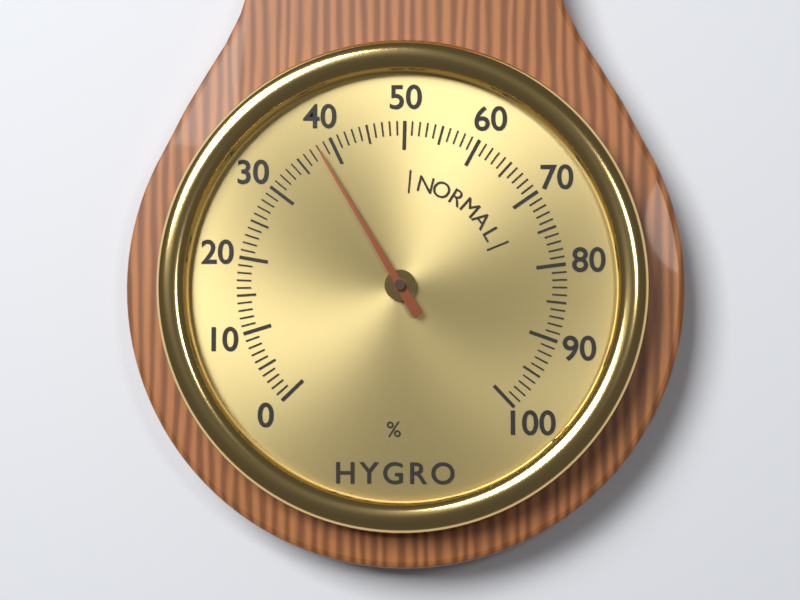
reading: 38 %
